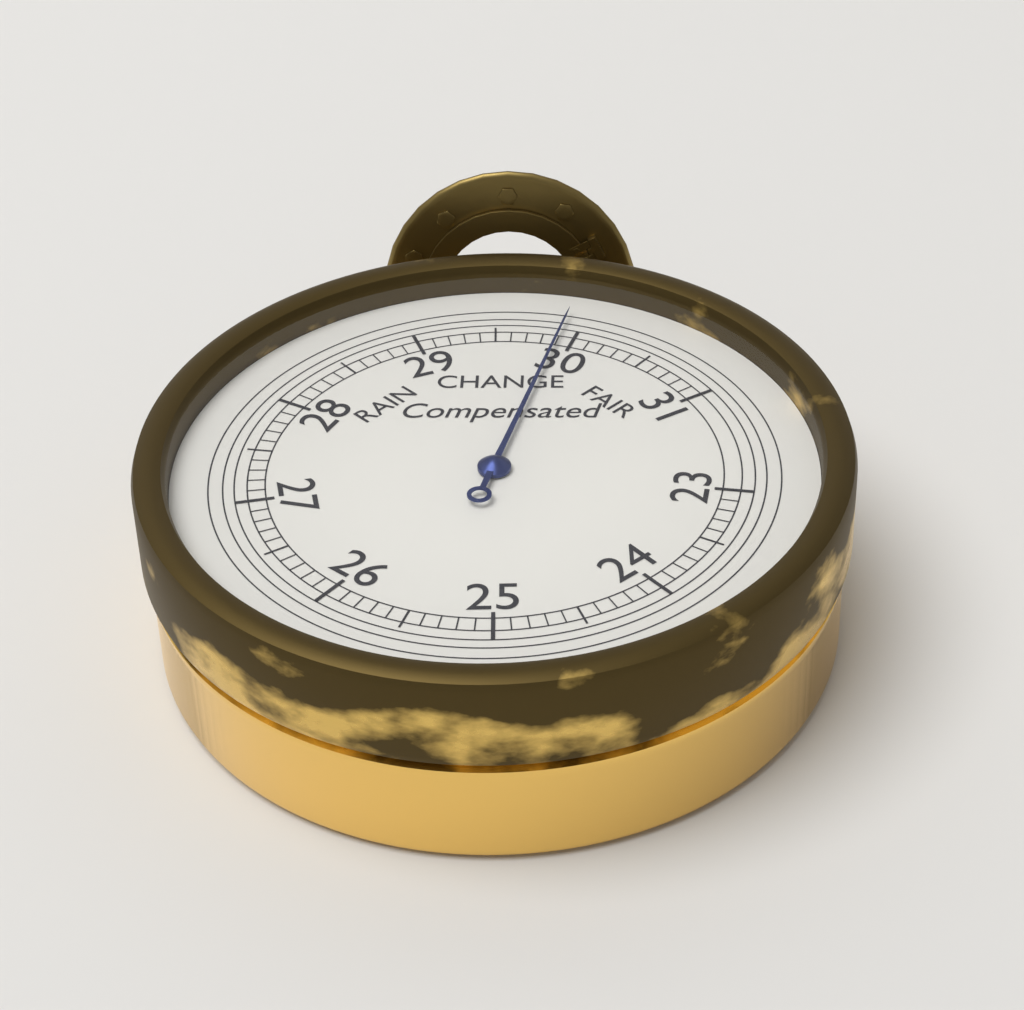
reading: 29.9 inHg
